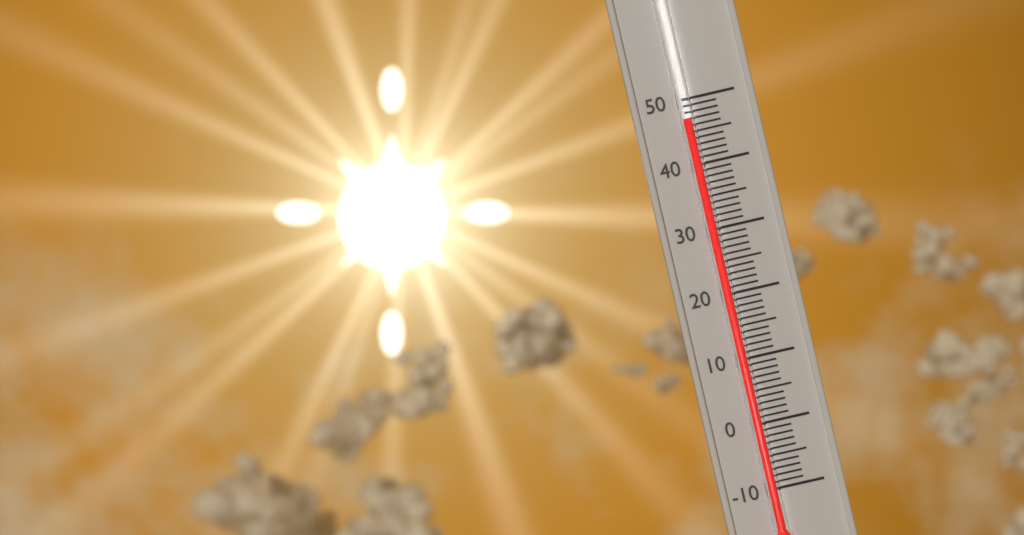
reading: 47 (no unit)
